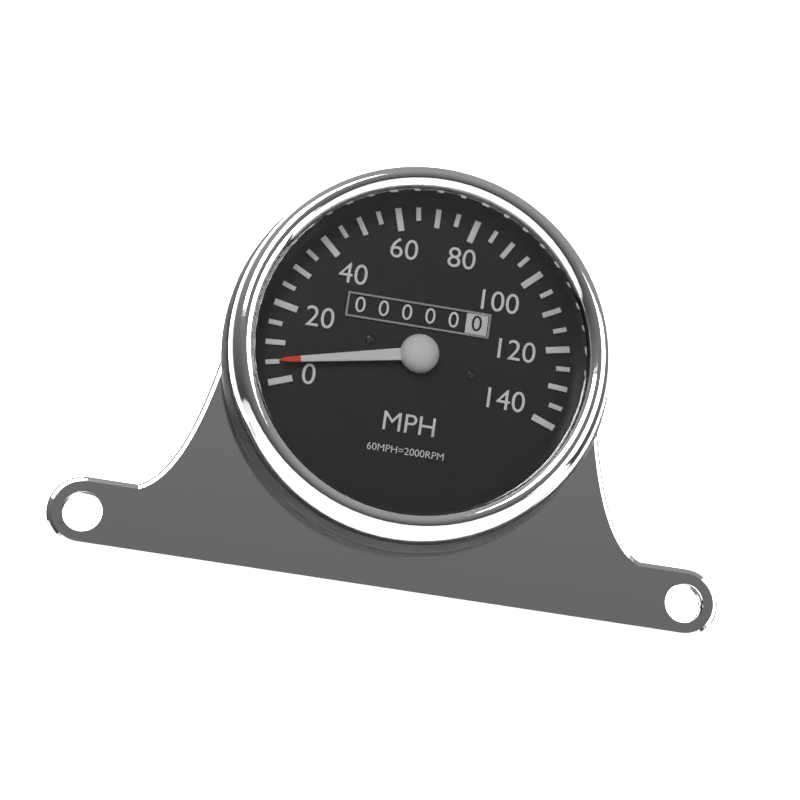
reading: 5 MPH
